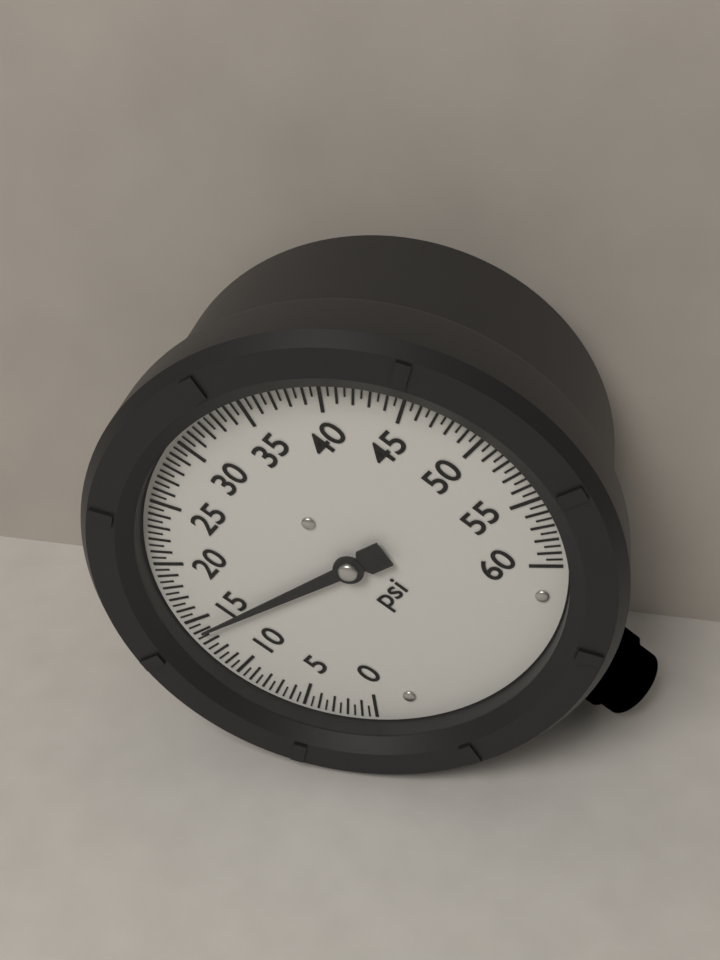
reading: 14.0 psi
